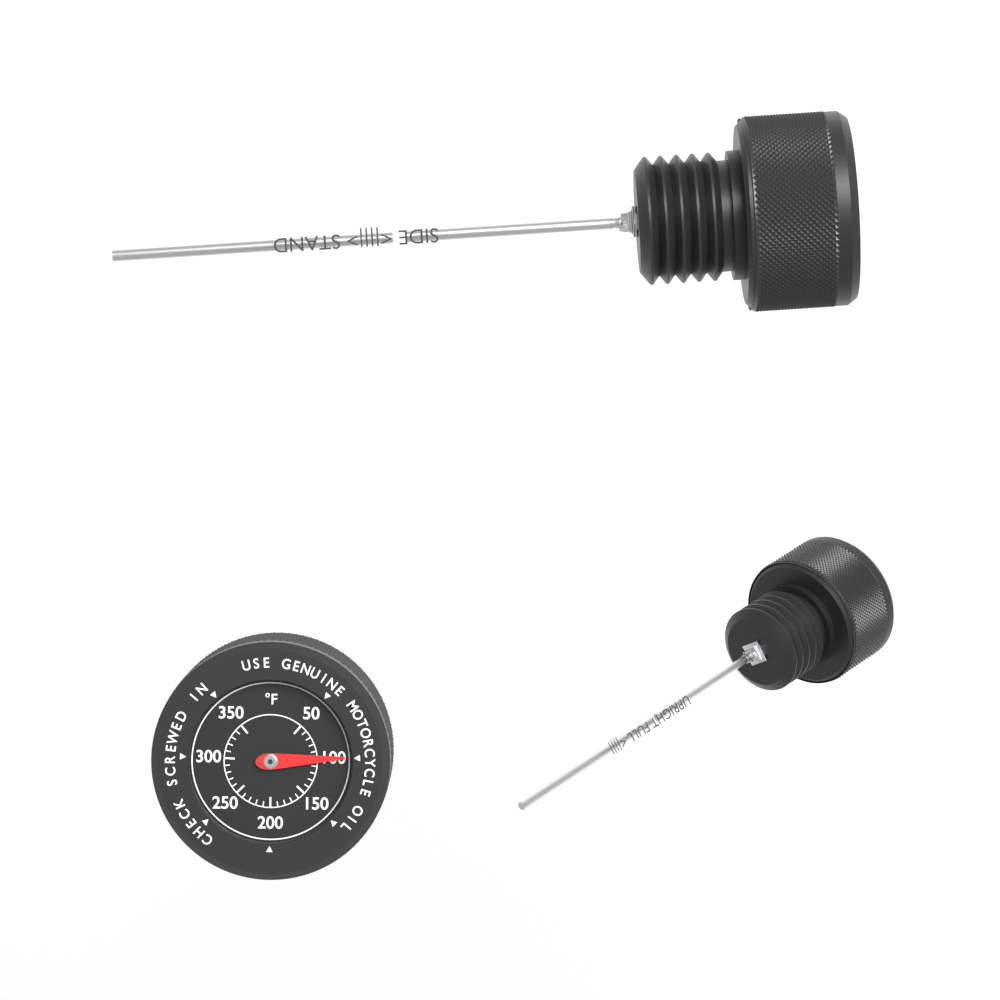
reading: 100 °F
